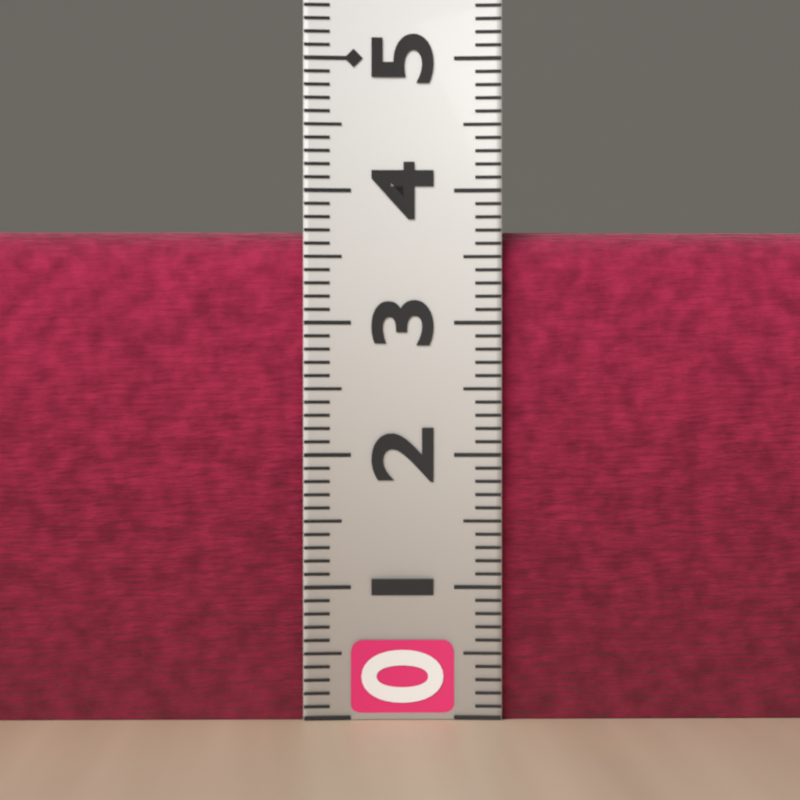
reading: 3.7 (no unit)
